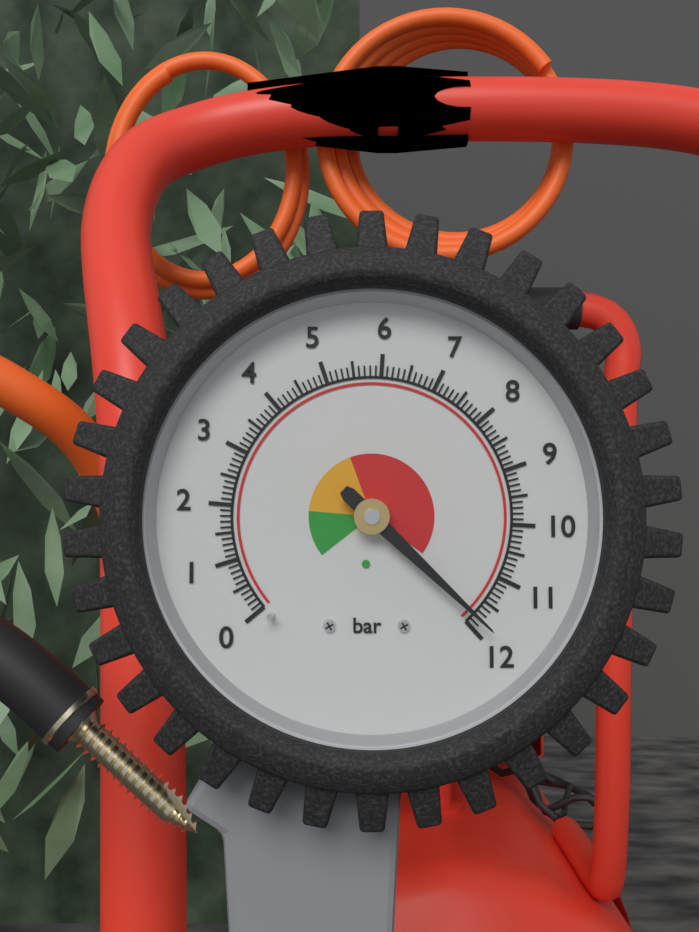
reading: 11.8 bar
